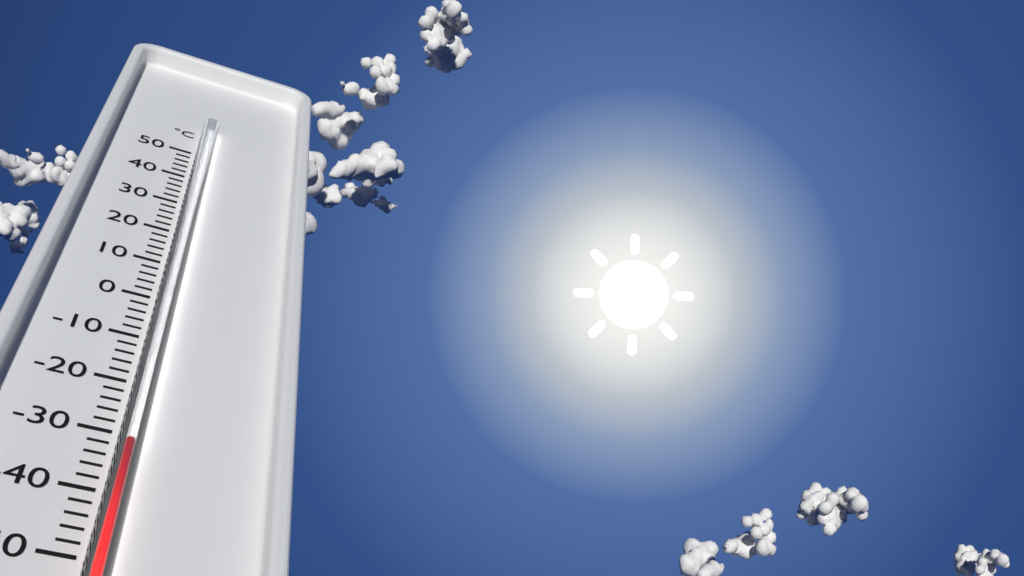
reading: -34 °C
